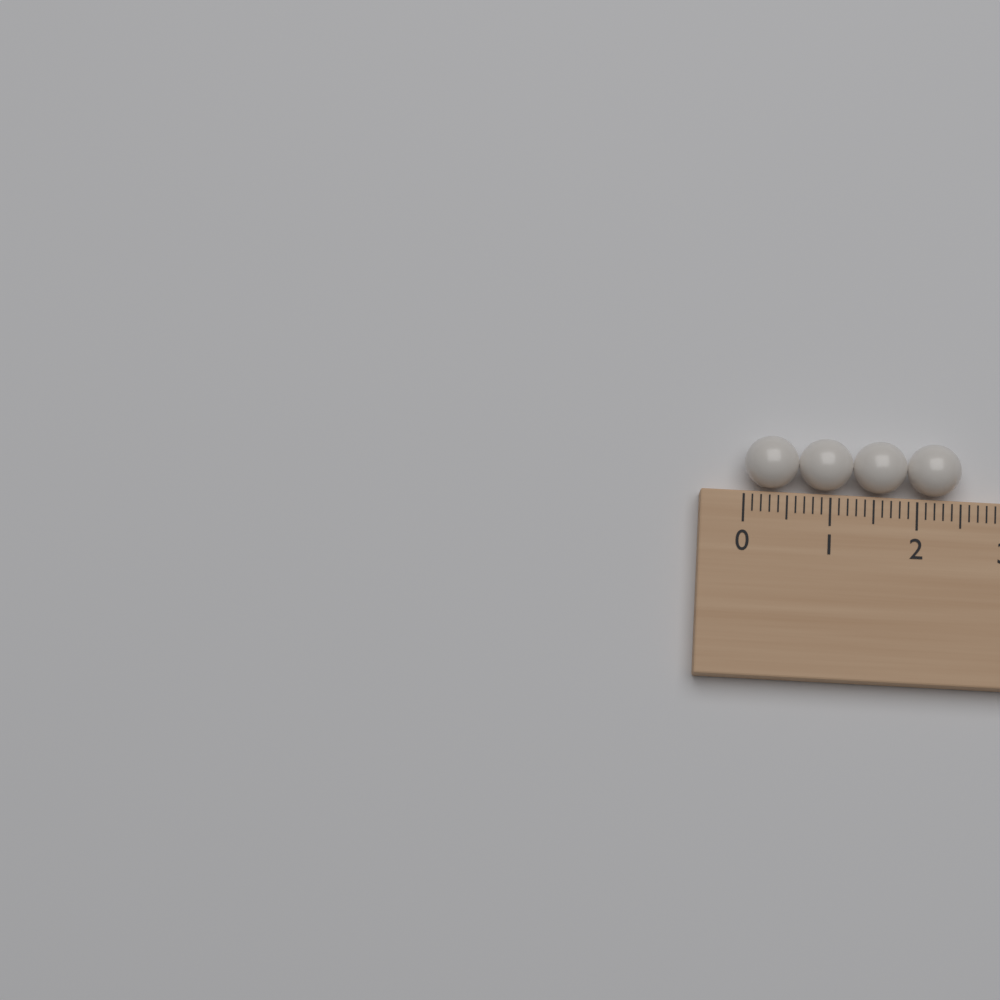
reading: 2.5 (no unit)
